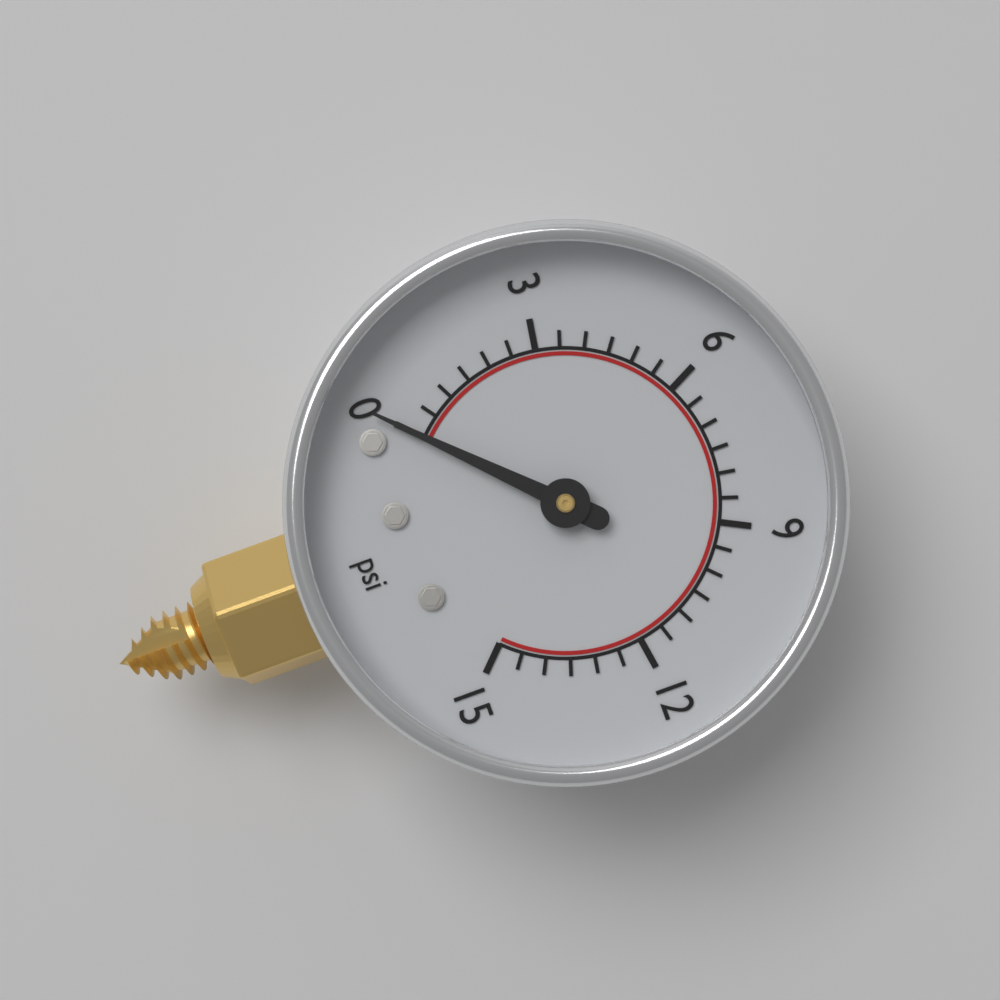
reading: 0.0 psi
